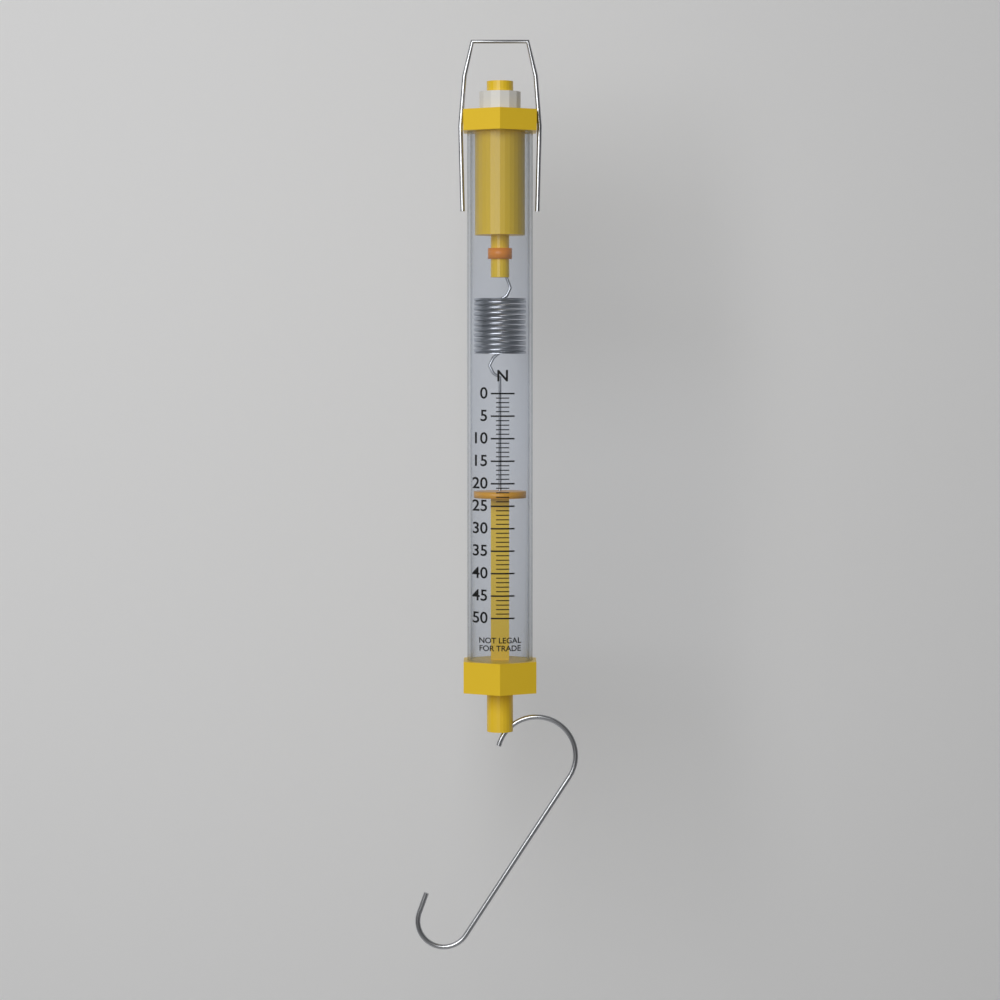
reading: 22 N
